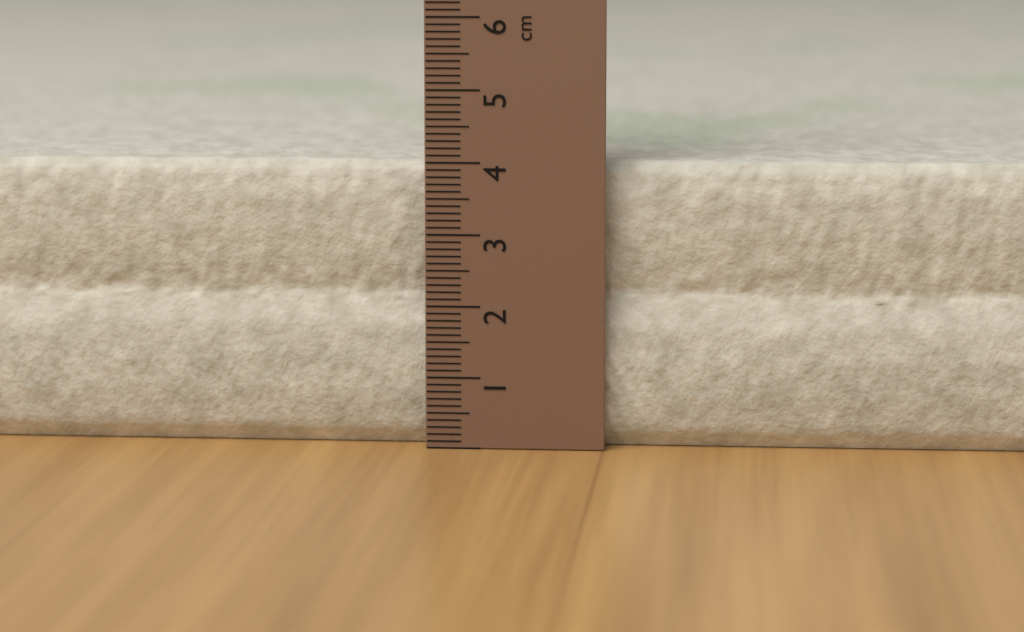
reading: 4.0 cm
